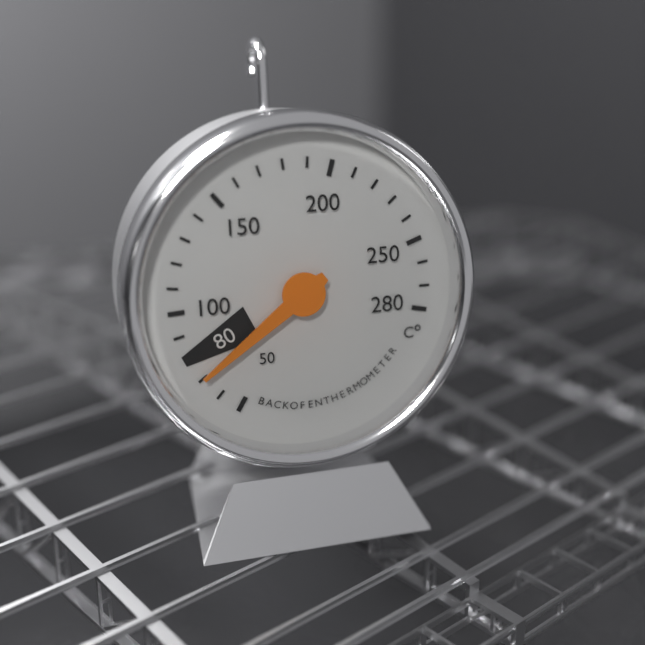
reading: 70 °C
